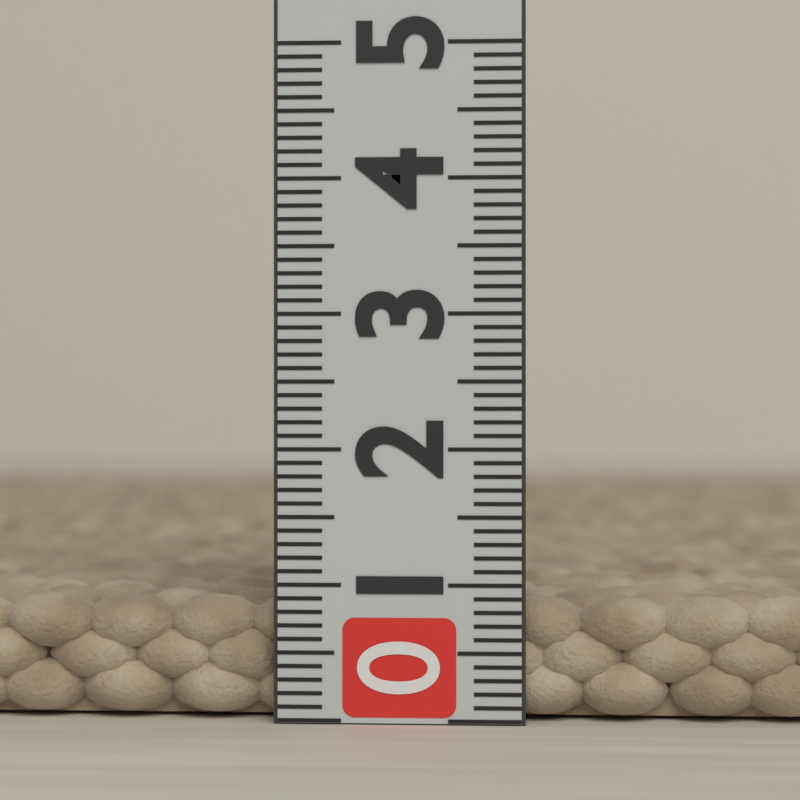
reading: 0.9 (no unit)
